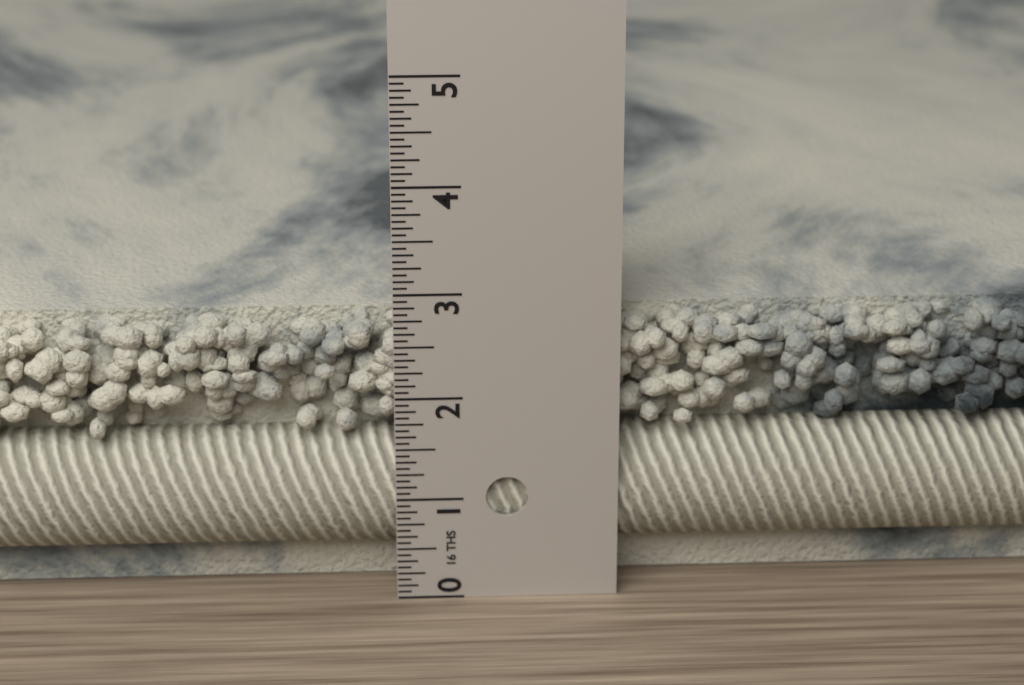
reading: 2.6875 in
